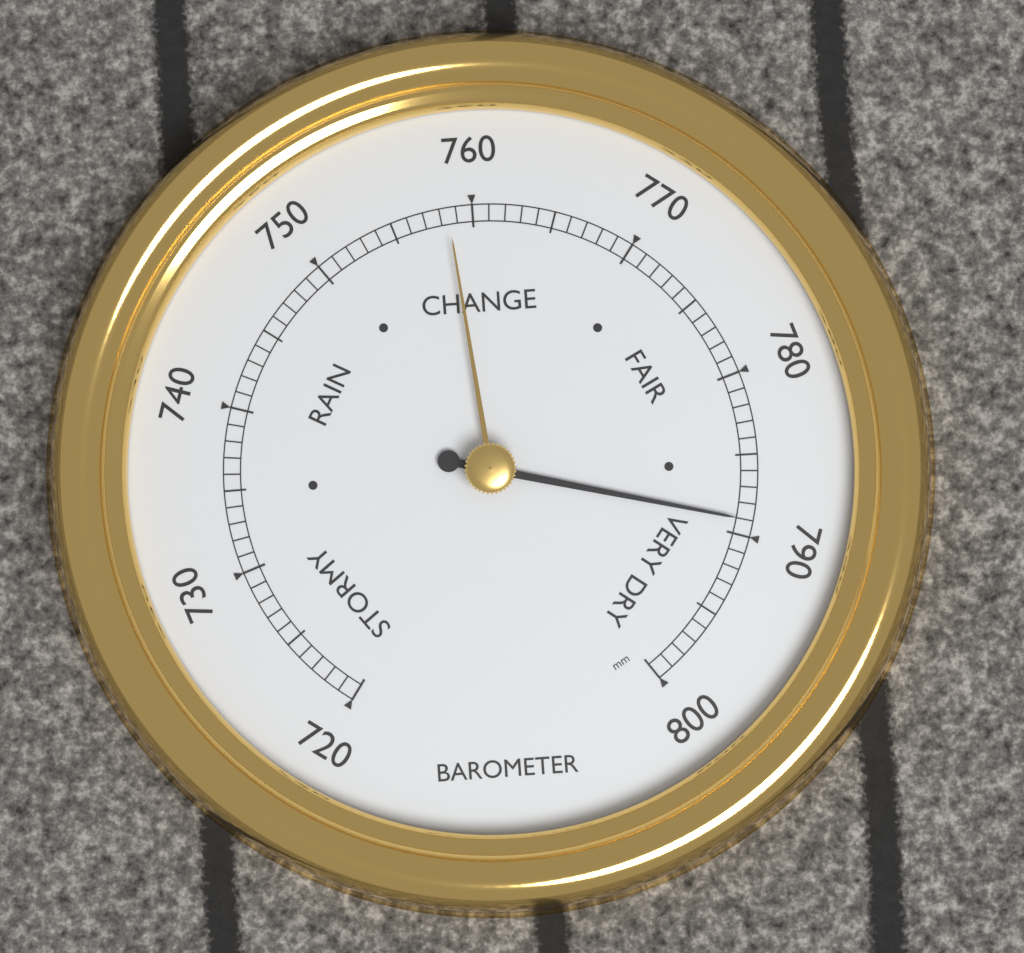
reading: 789 mm
